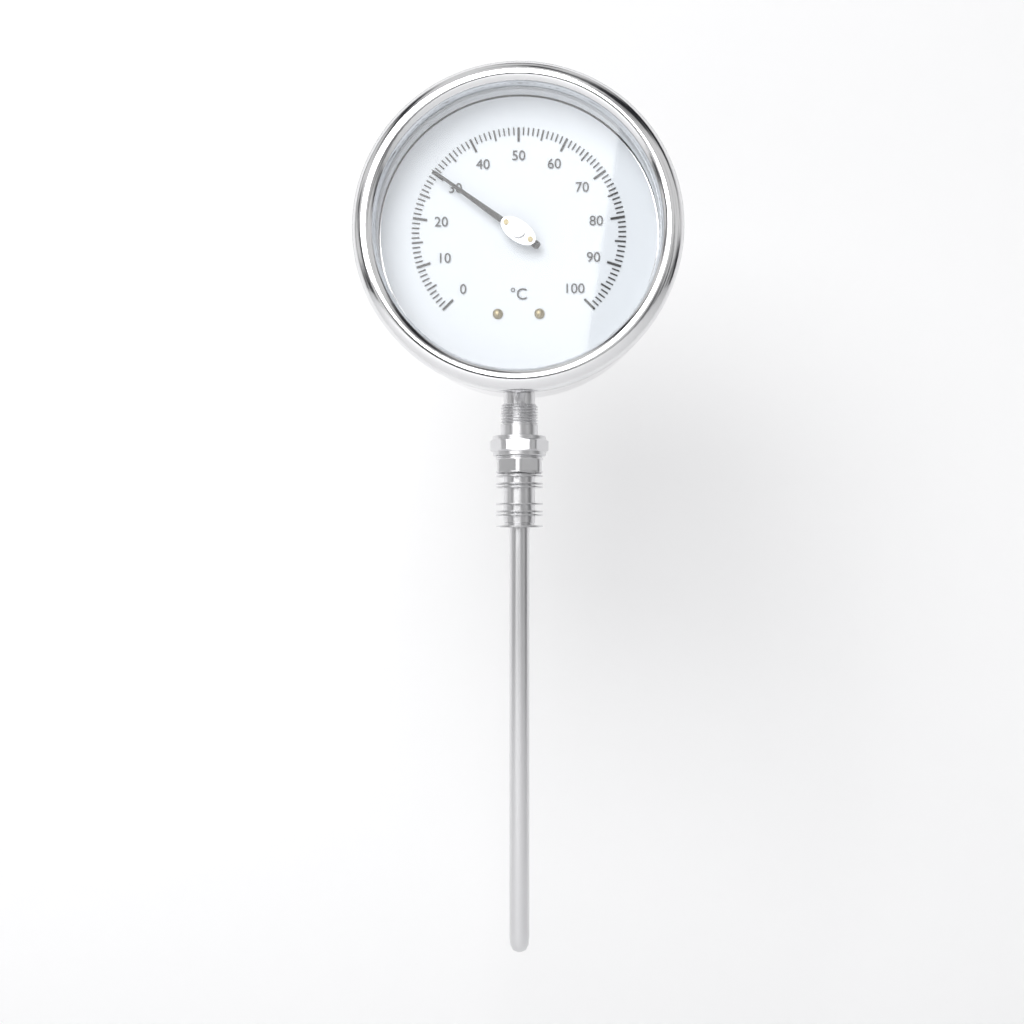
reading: 30 °C
